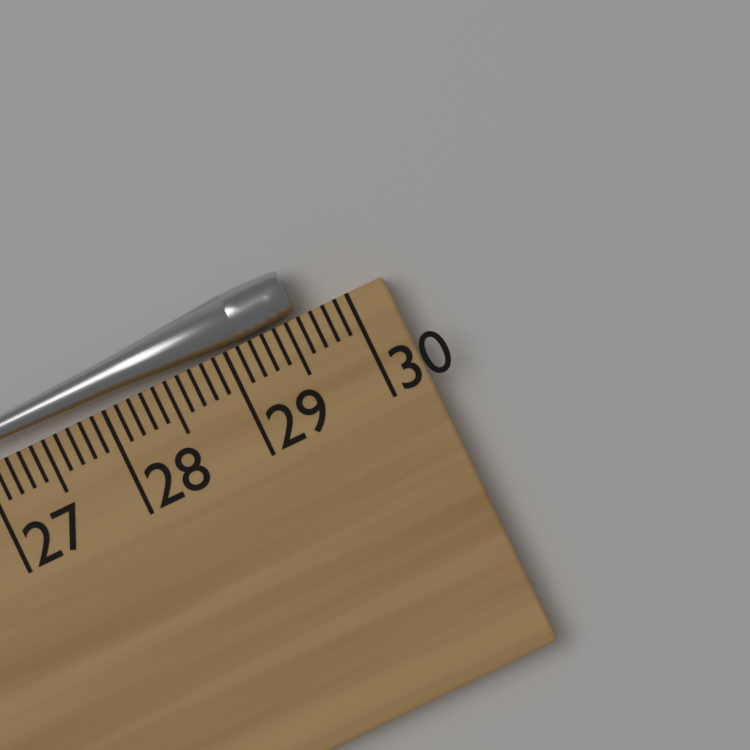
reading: 29.6 cm
